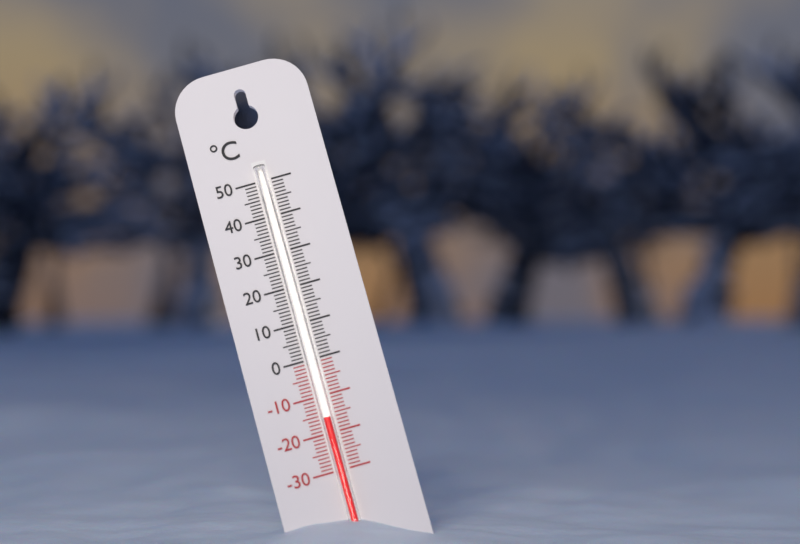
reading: -16 °C
